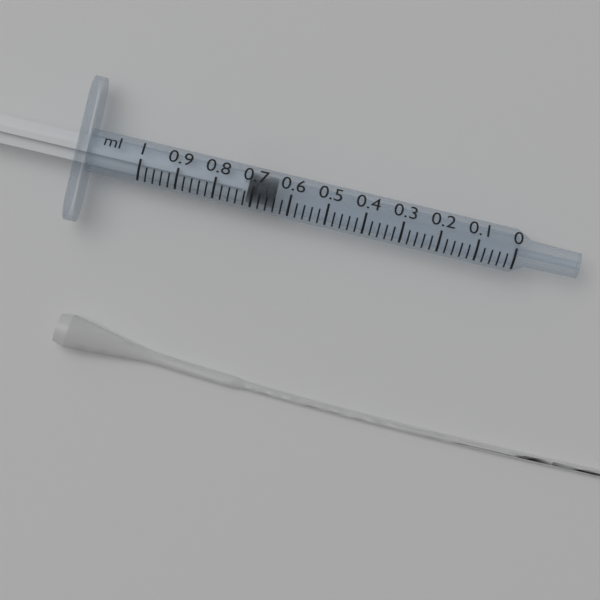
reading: 0.64 ml
